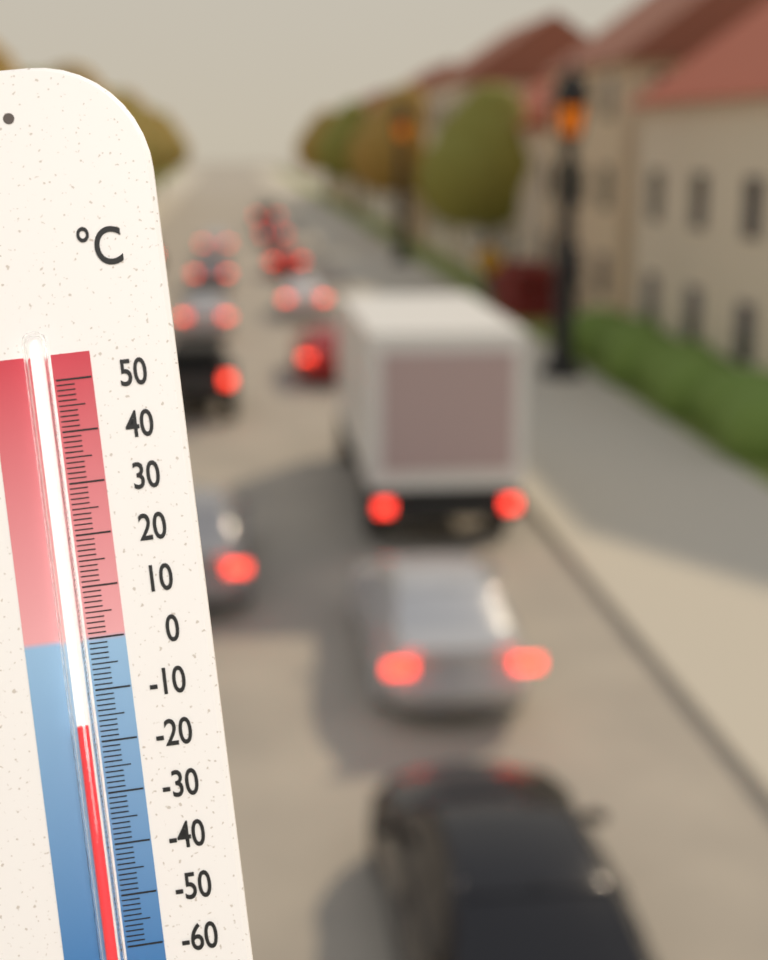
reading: -16 °C
